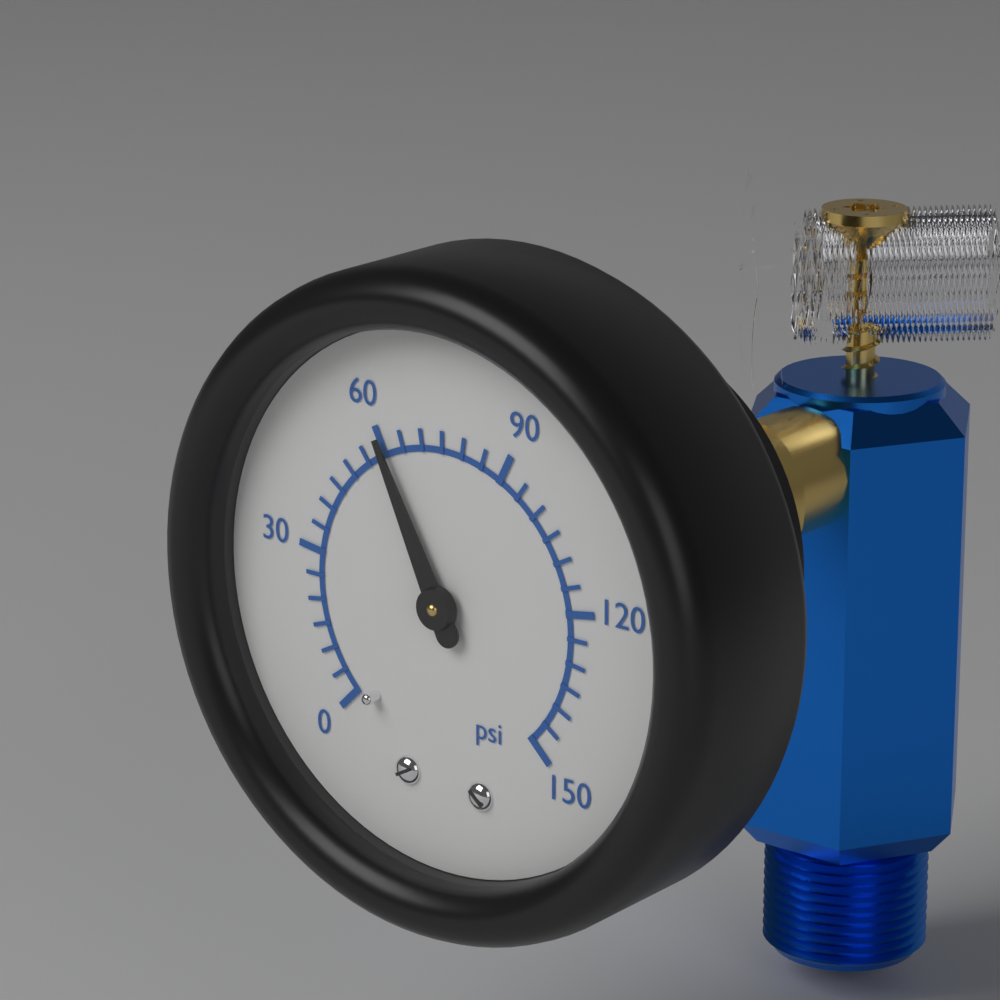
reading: 60 psi
